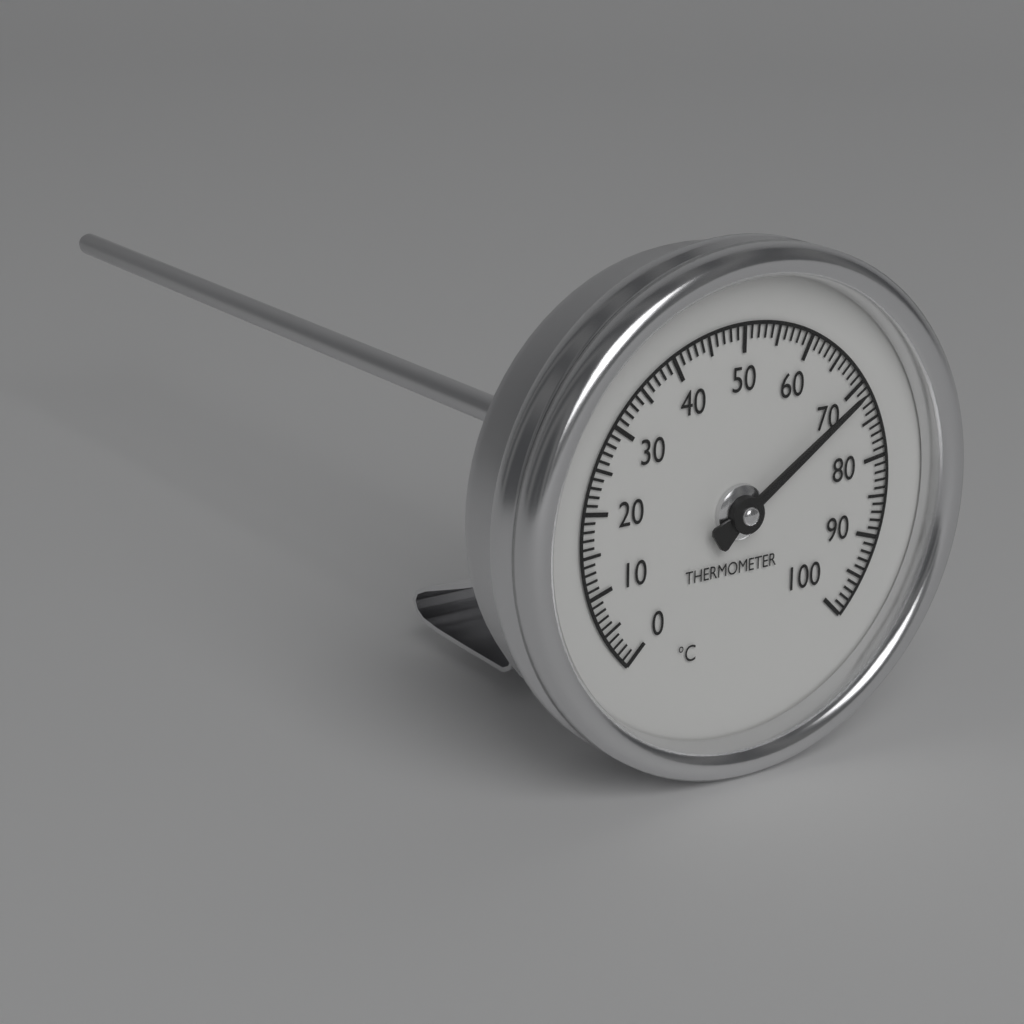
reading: 71 °C
